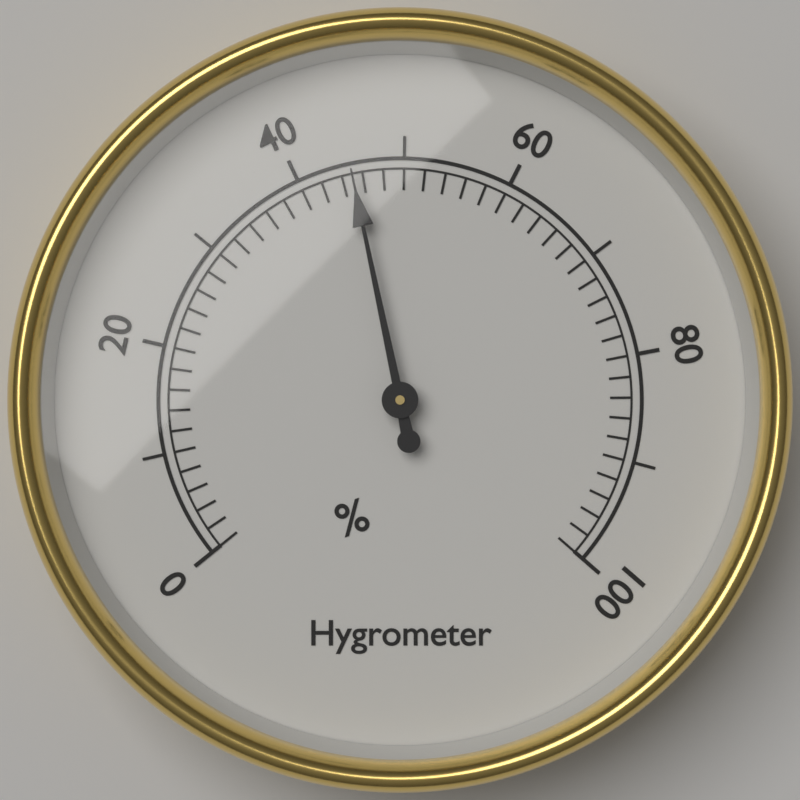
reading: 45 %
